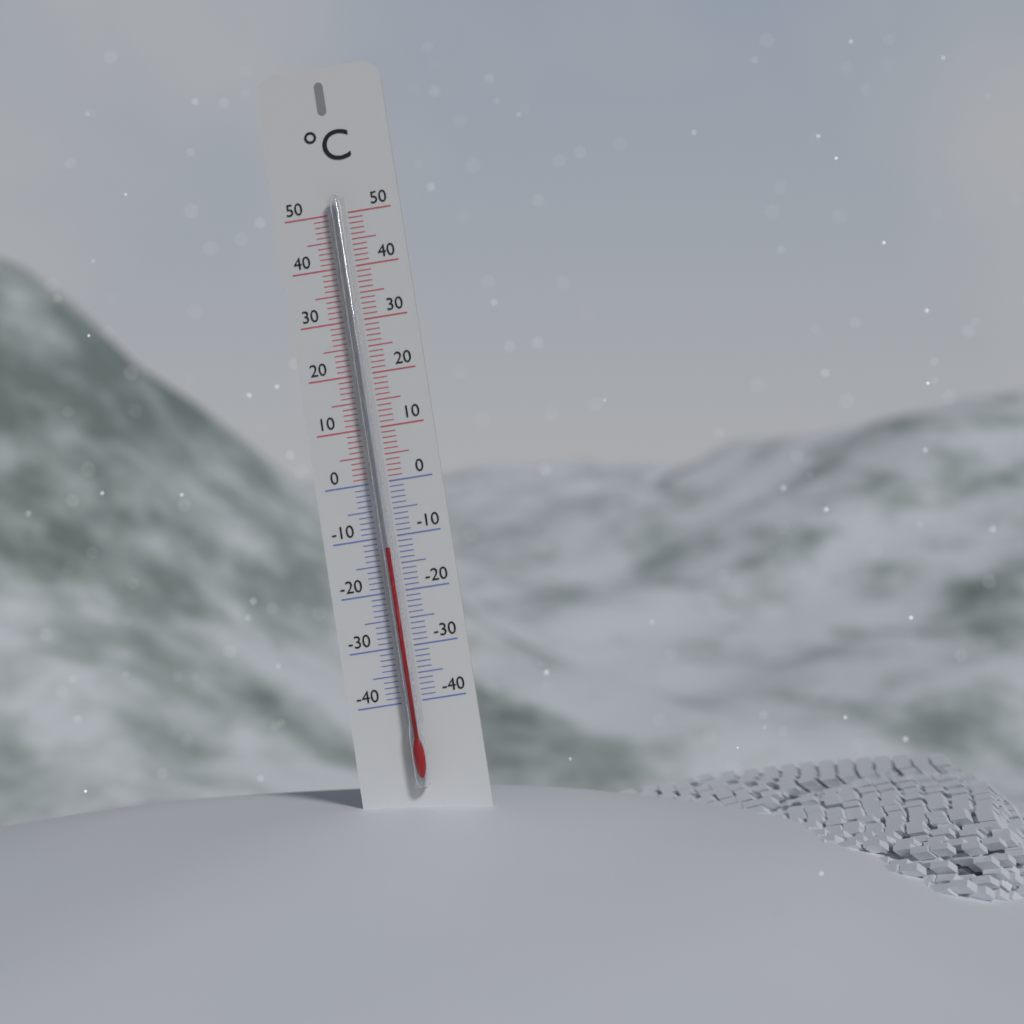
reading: -12 °C
